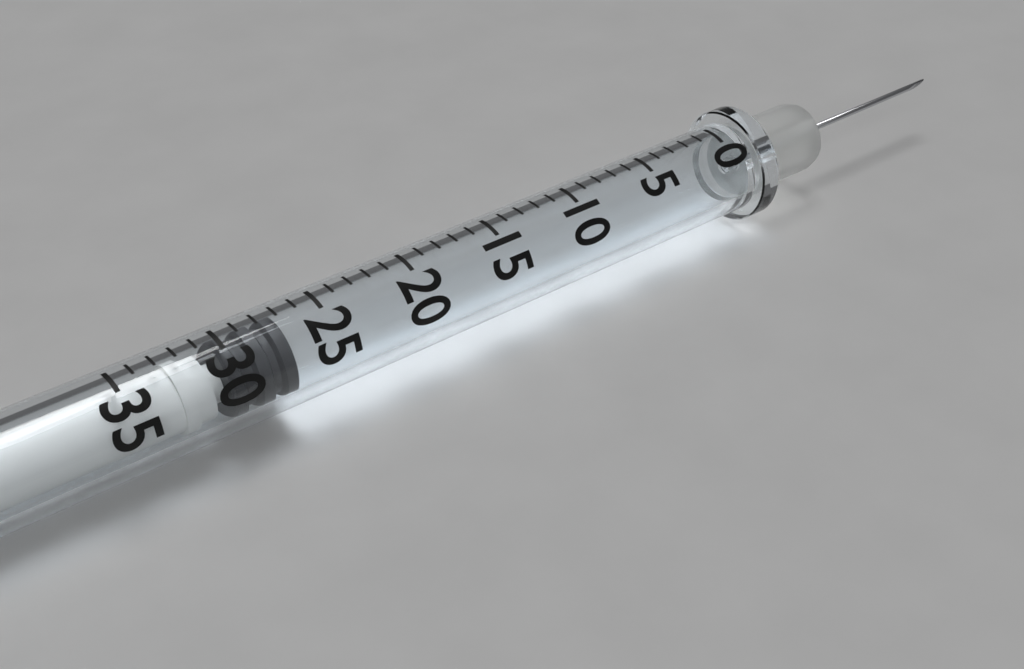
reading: 27 (no unit)
